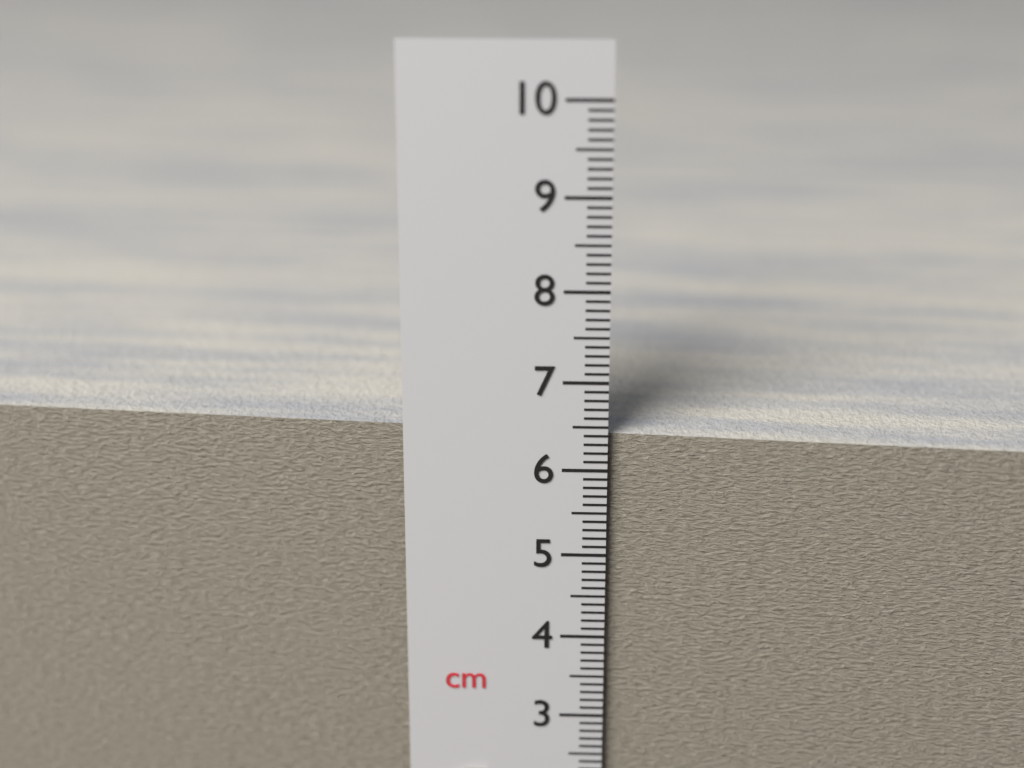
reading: 6.4 cm
